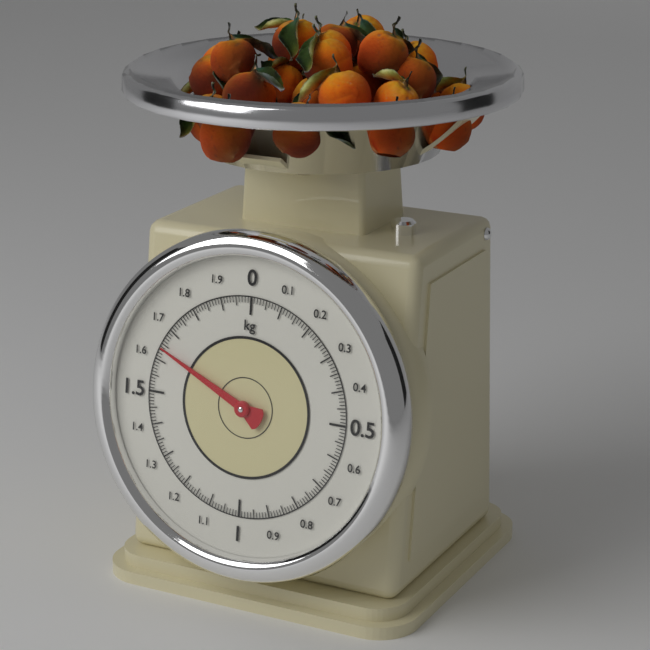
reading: 1.64 kg
